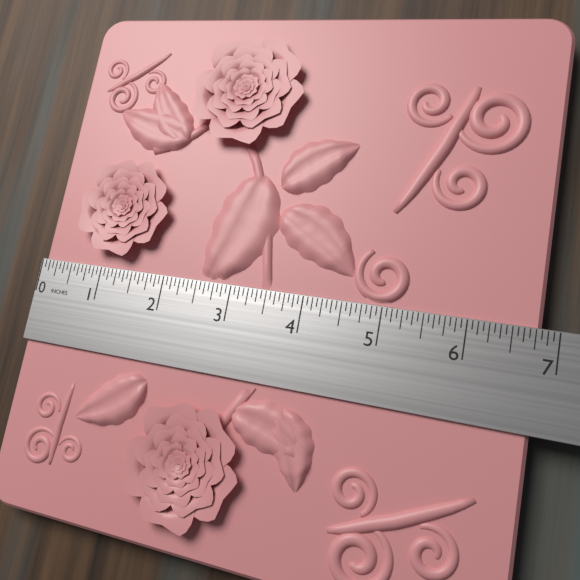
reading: 6.8125 in
